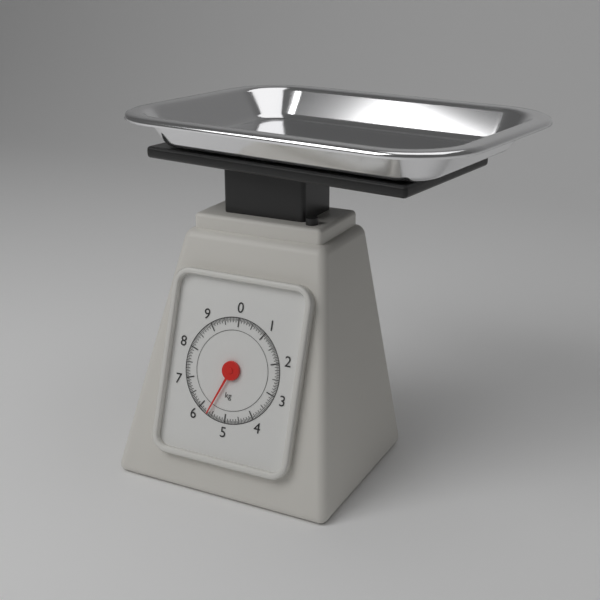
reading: 5.65 kg
